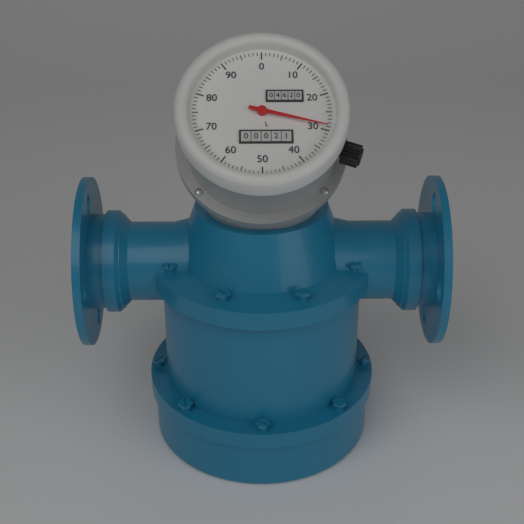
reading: 29 L
